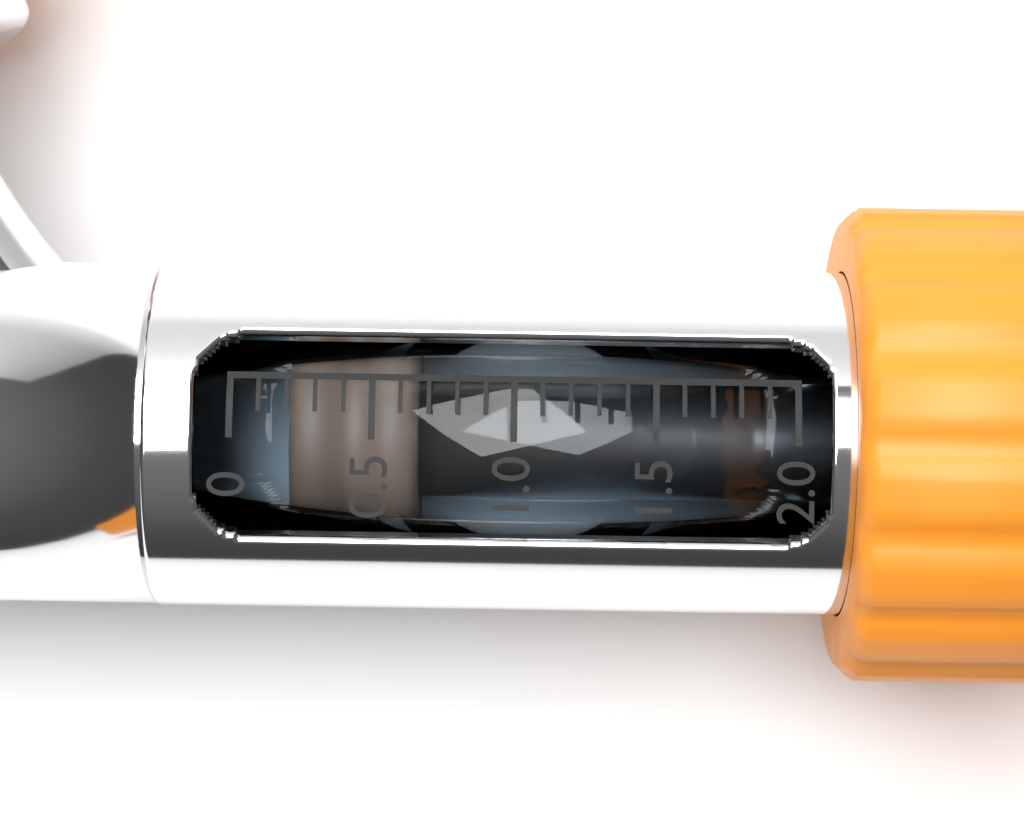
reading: 0.2 (no unit)
